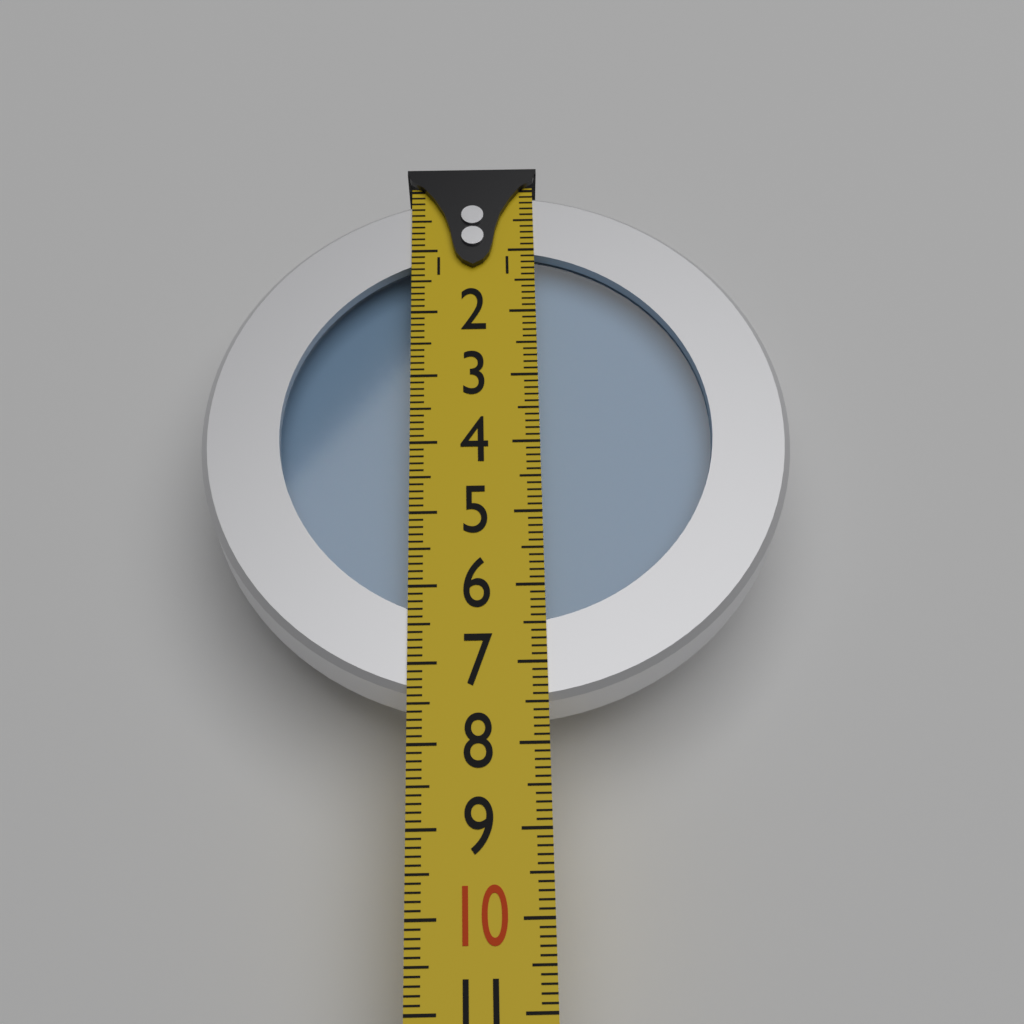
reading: 7.5 (no unit)
